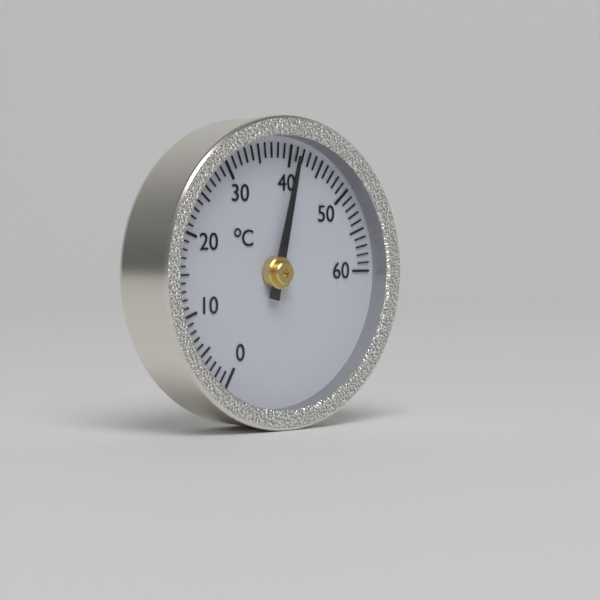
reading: 41 °C
